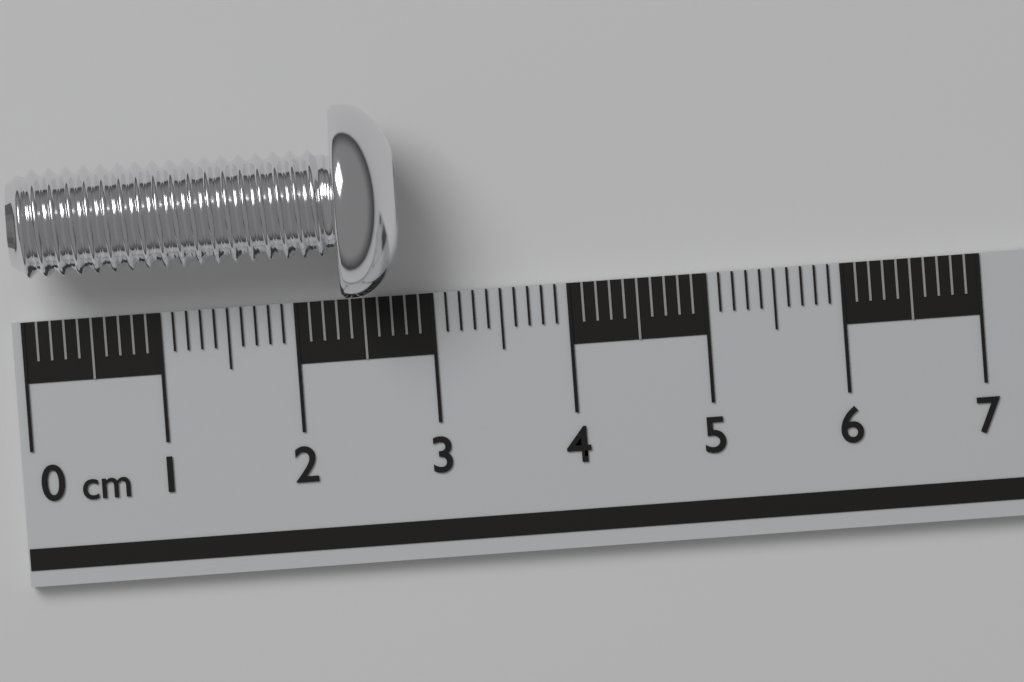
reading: 2.8 cm
